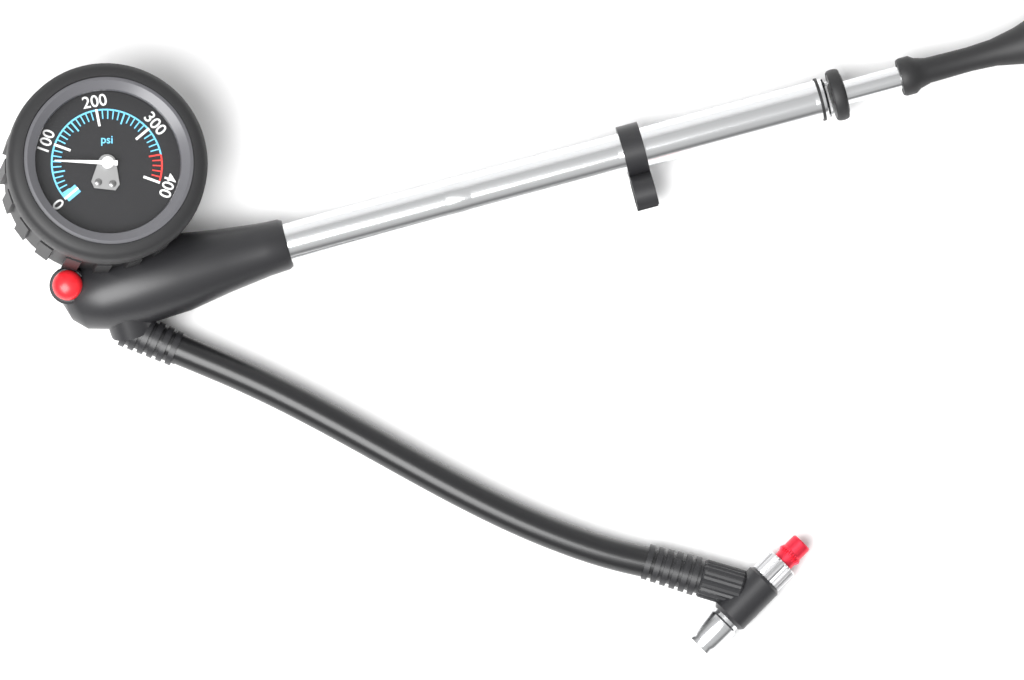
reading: 70 psi
